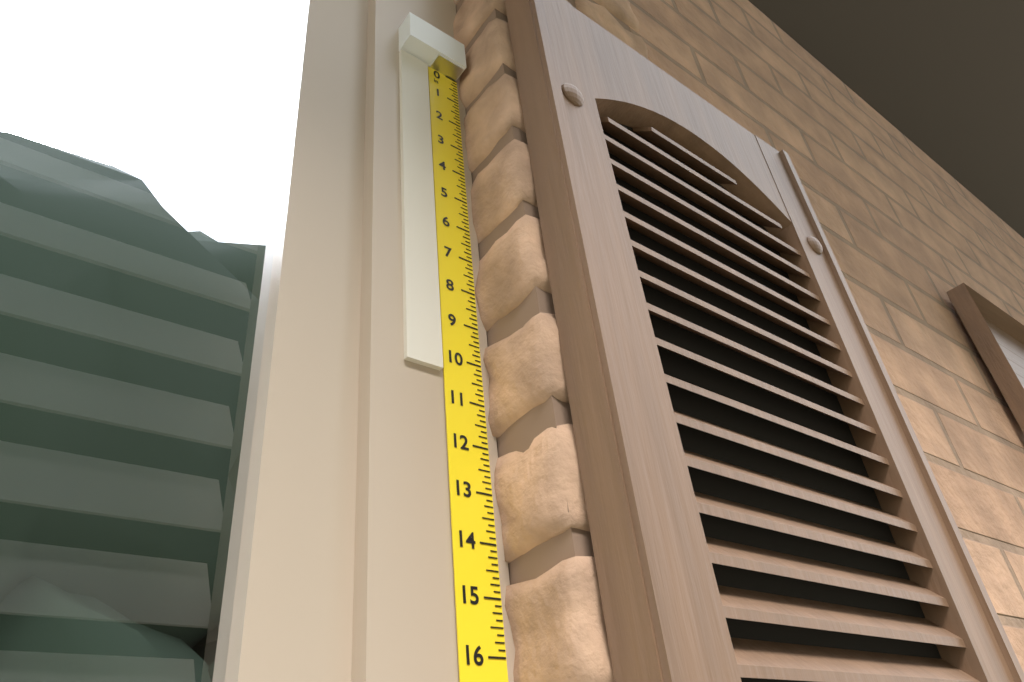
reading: 10.375 in
